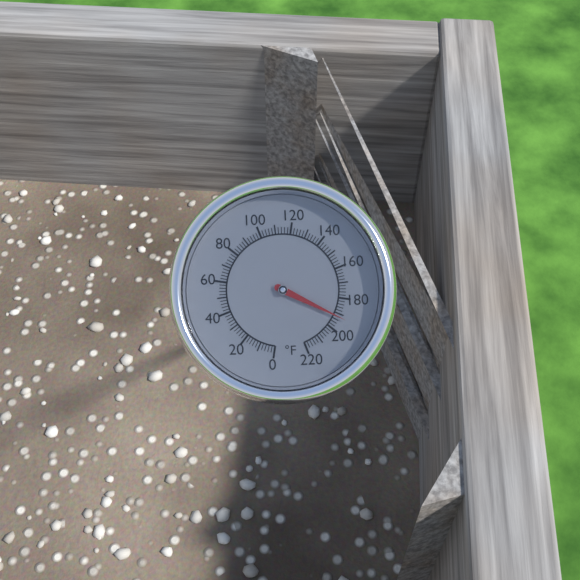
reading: 192 °F
